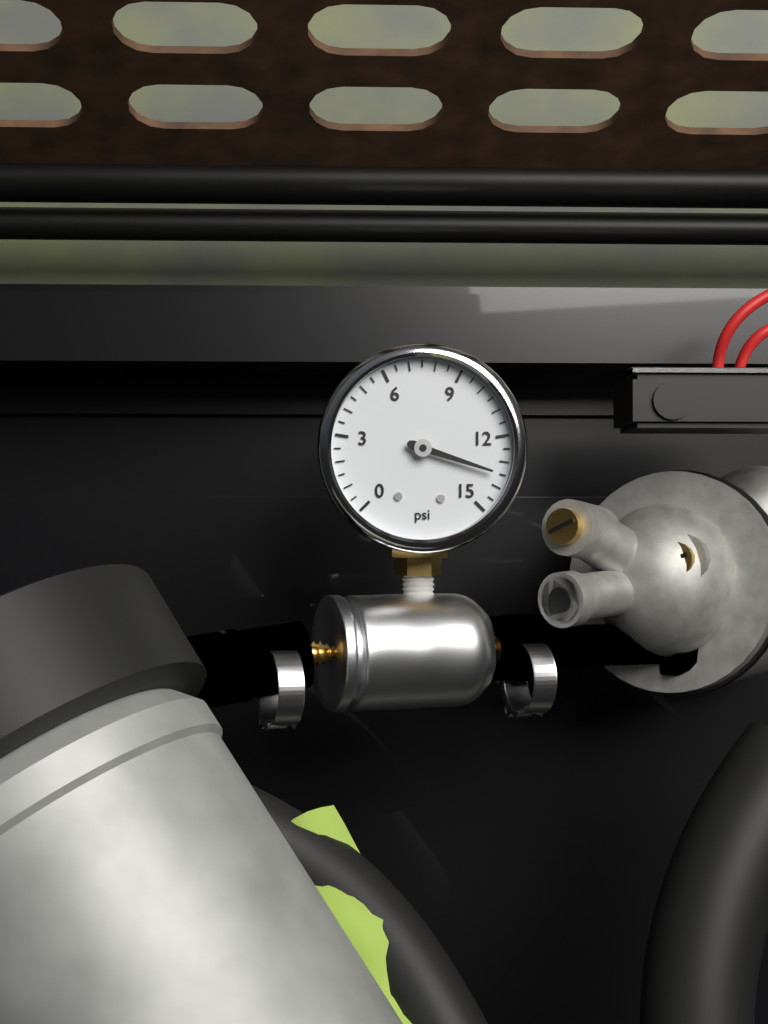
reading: 13.5 psi
